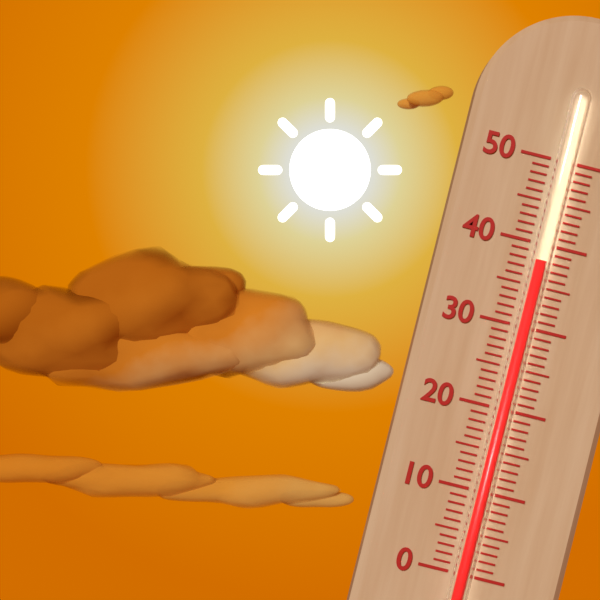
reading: 38 (no unit)
